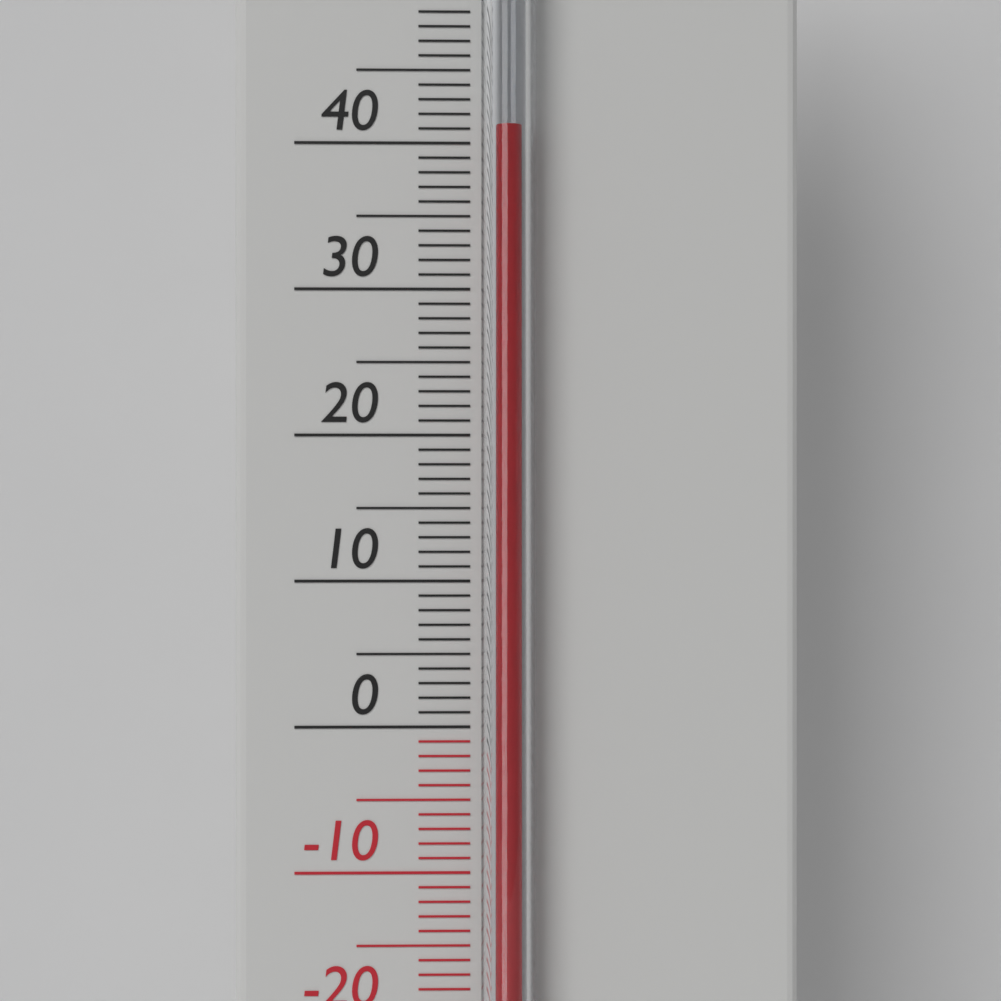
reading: 41 °C
